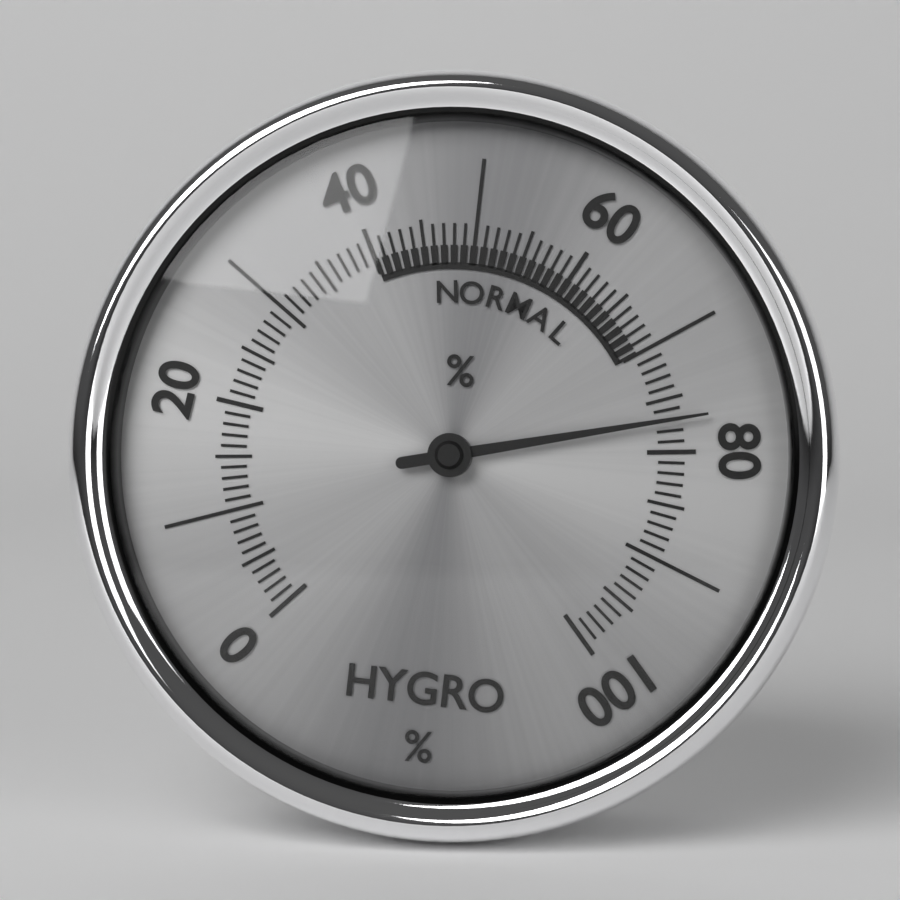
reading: 77 %
